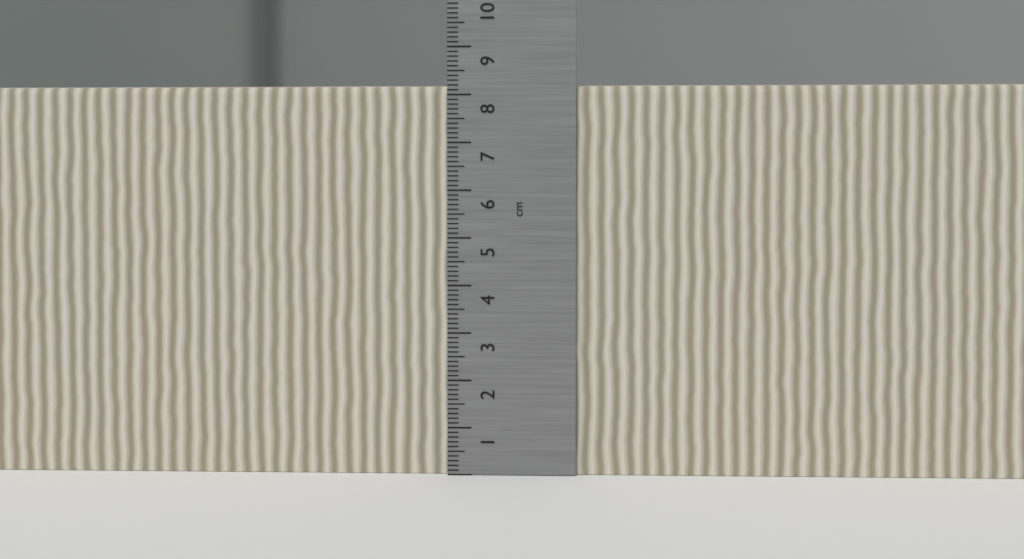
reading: 8.2 cm
